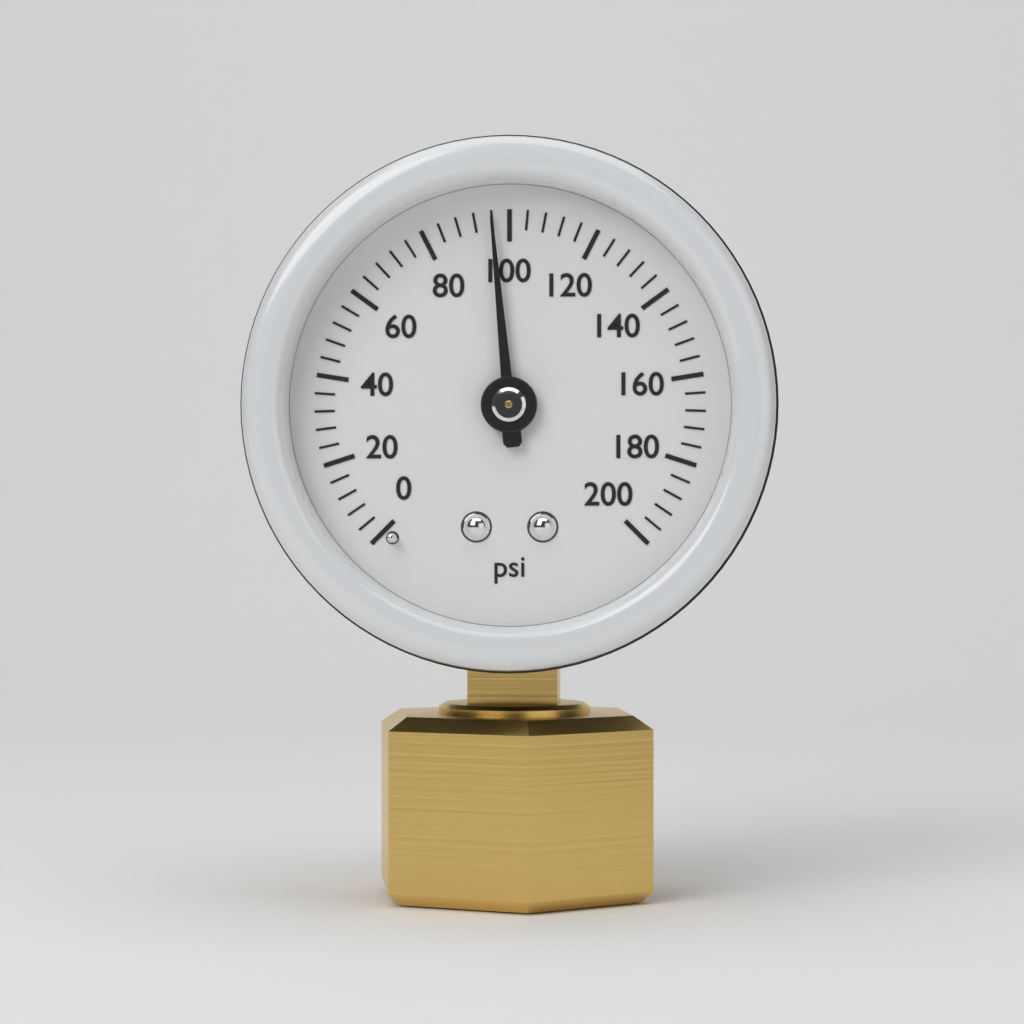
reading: 96 psi
